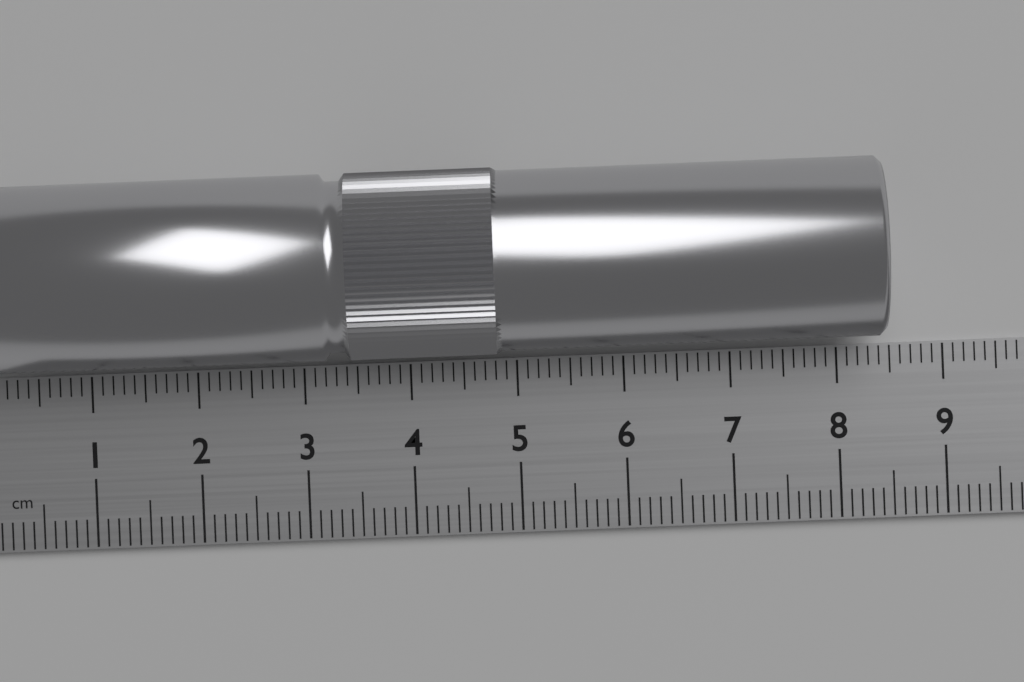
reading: 8.4 cm
